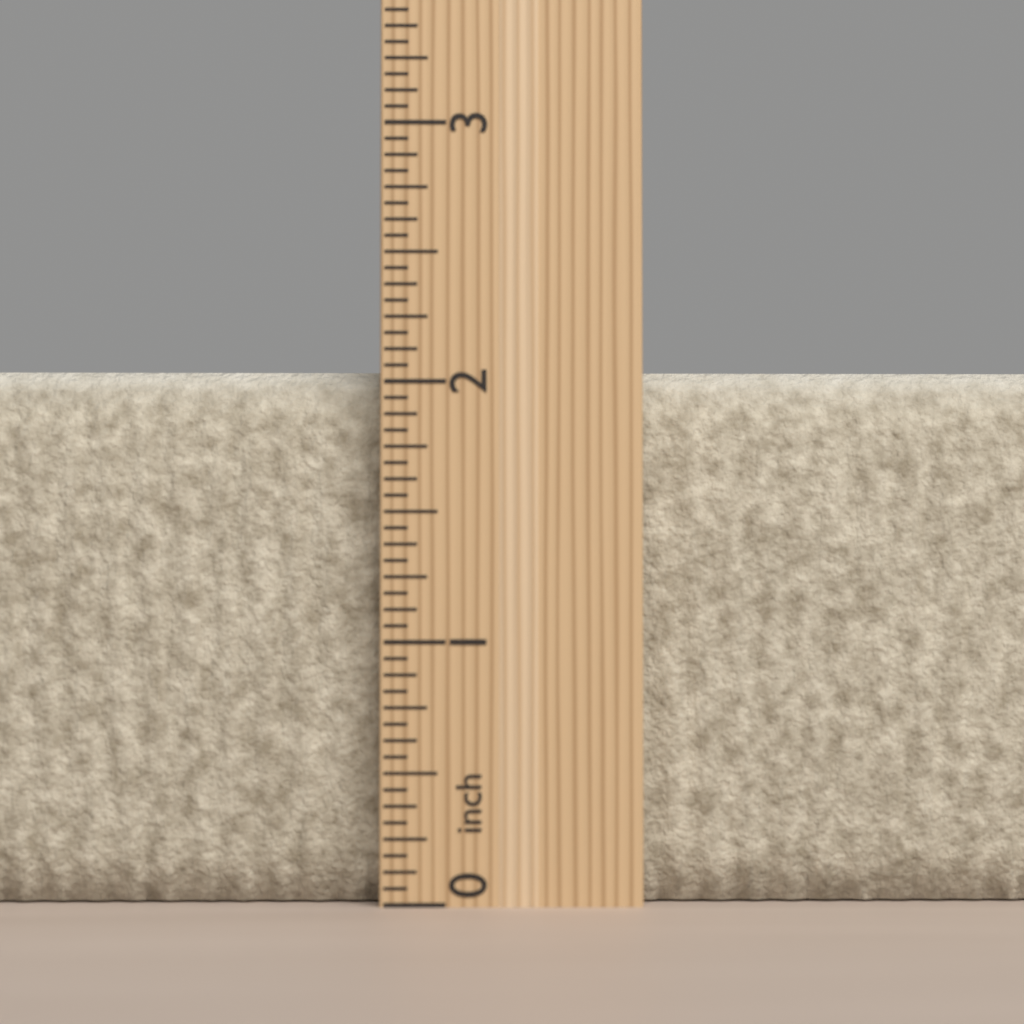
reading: 2.0625 inch
